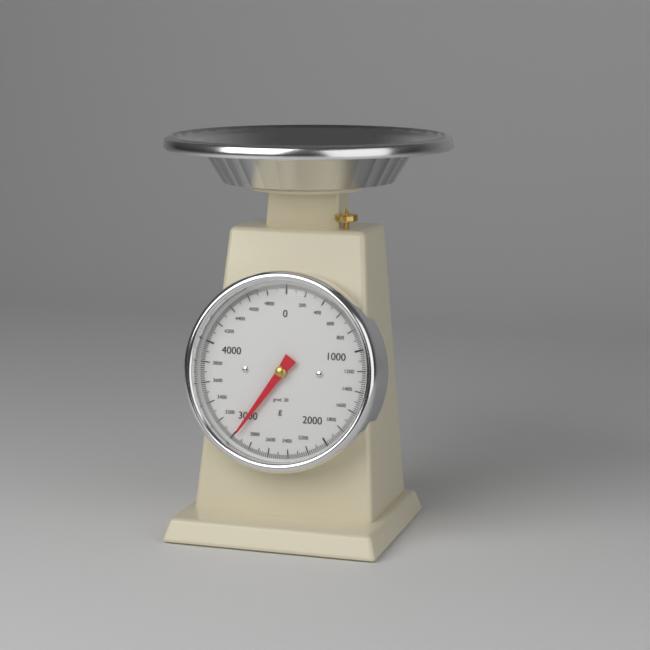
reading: 2980 g
